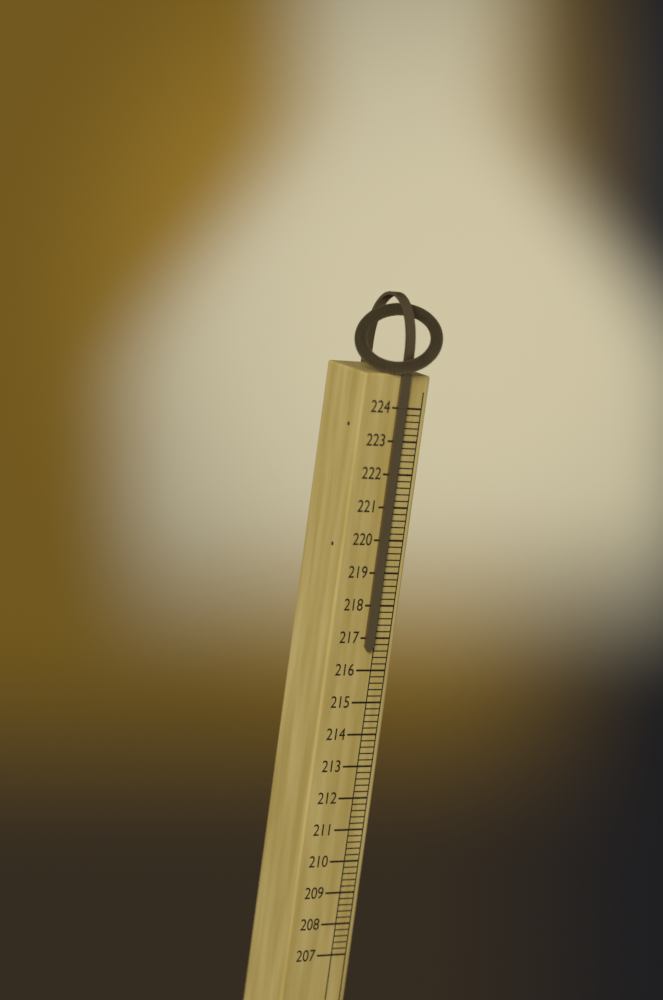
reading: 216.6 (no unit)
